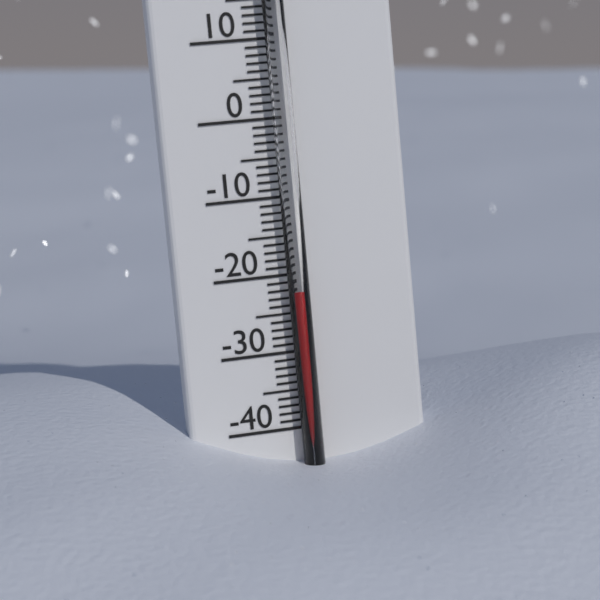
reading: -22 °C
